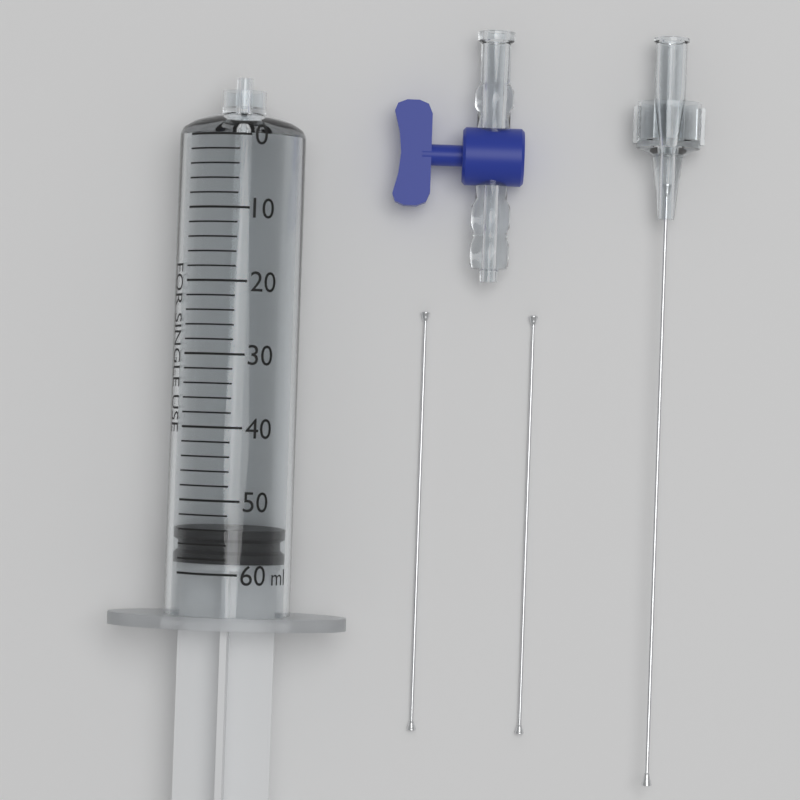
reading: 54 ml
